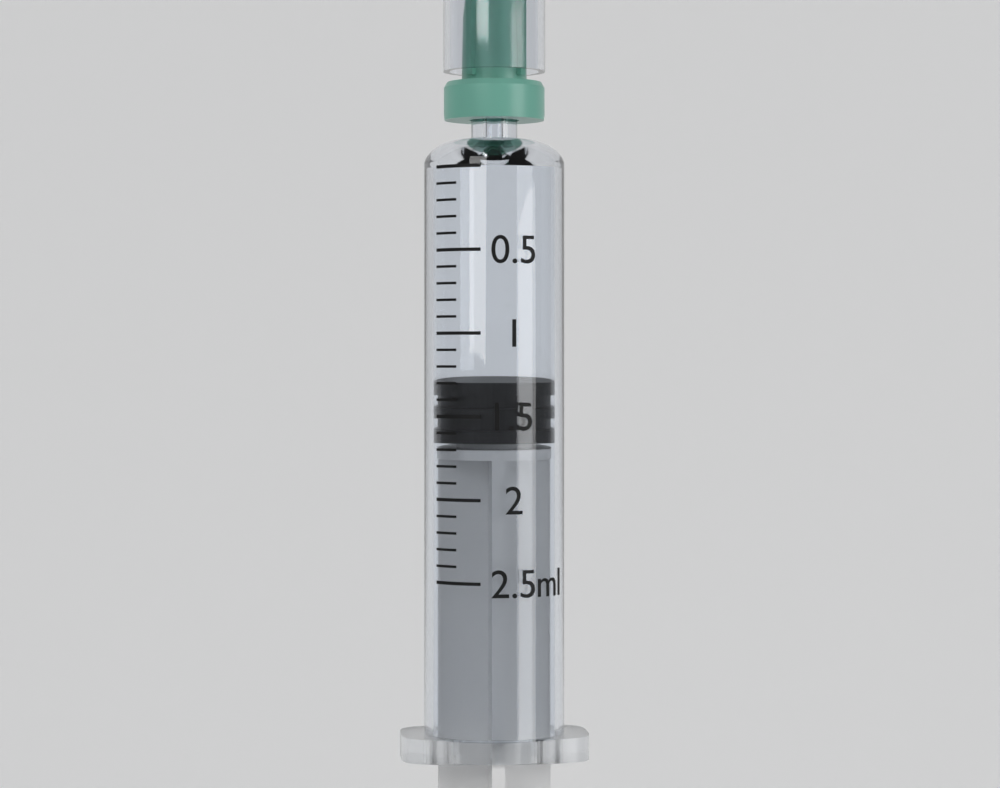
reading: 1.3 ml
